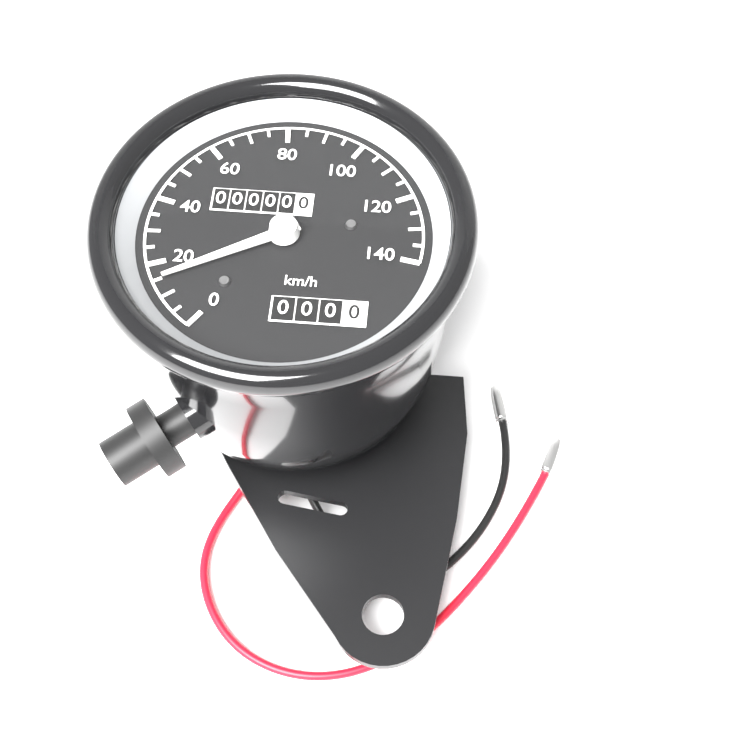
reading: 15 km/h
